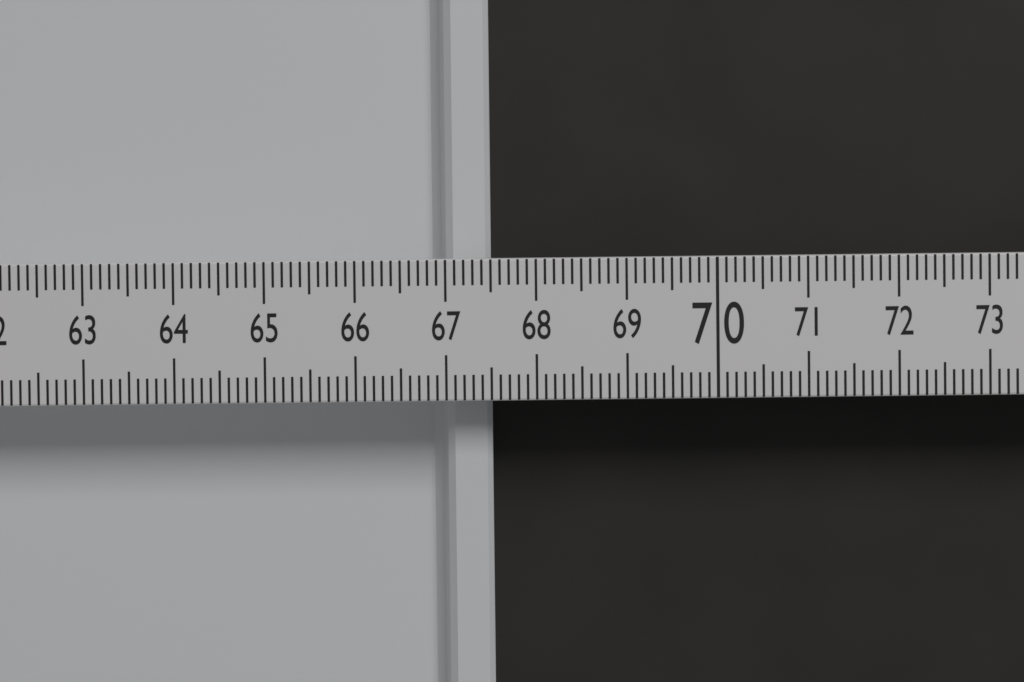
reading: 67.5 (no unit)
